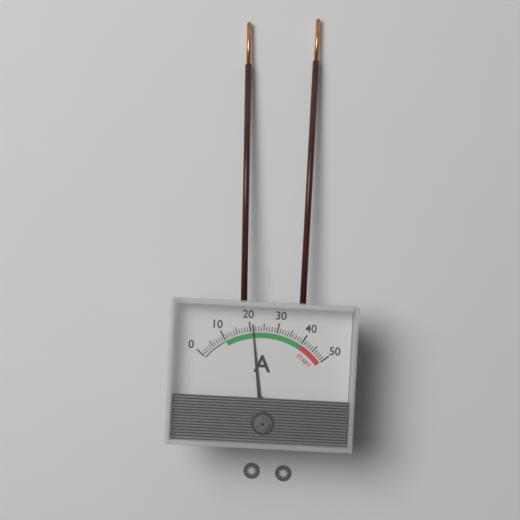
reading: 21 A
